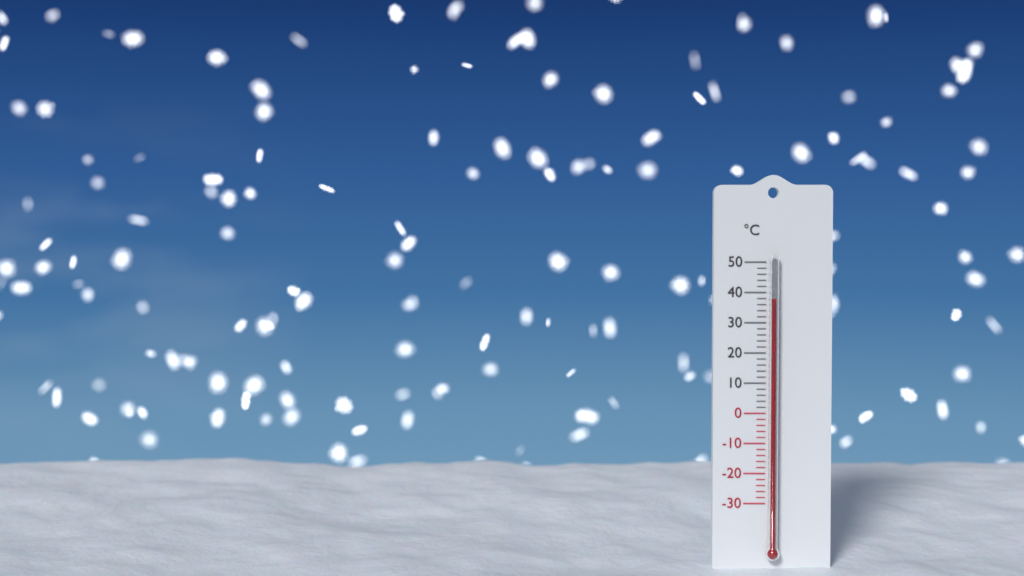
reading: 38 °C
